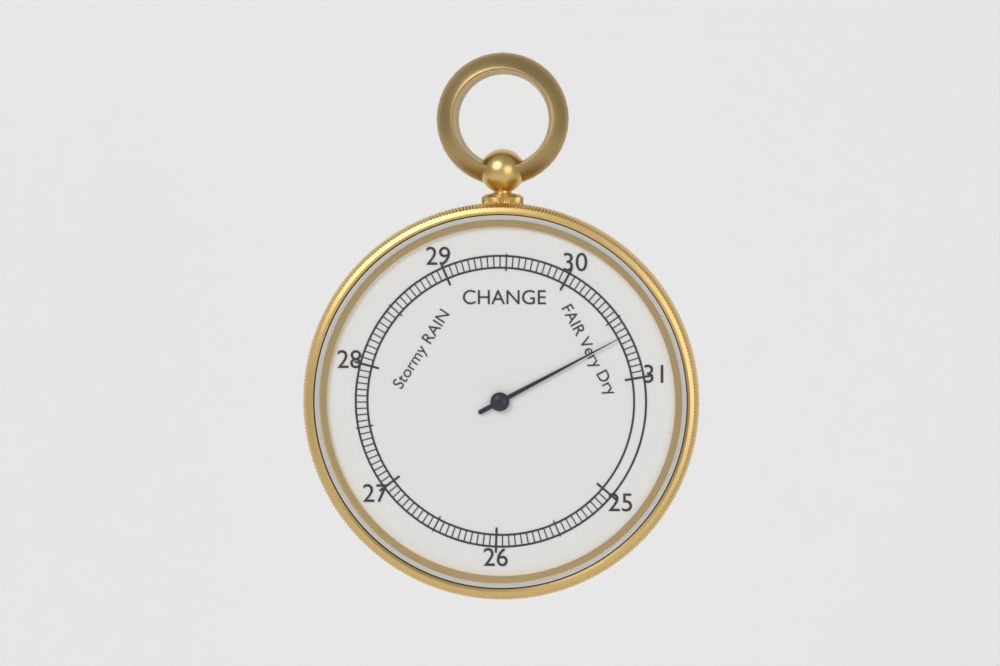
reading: 30.65 inHg
